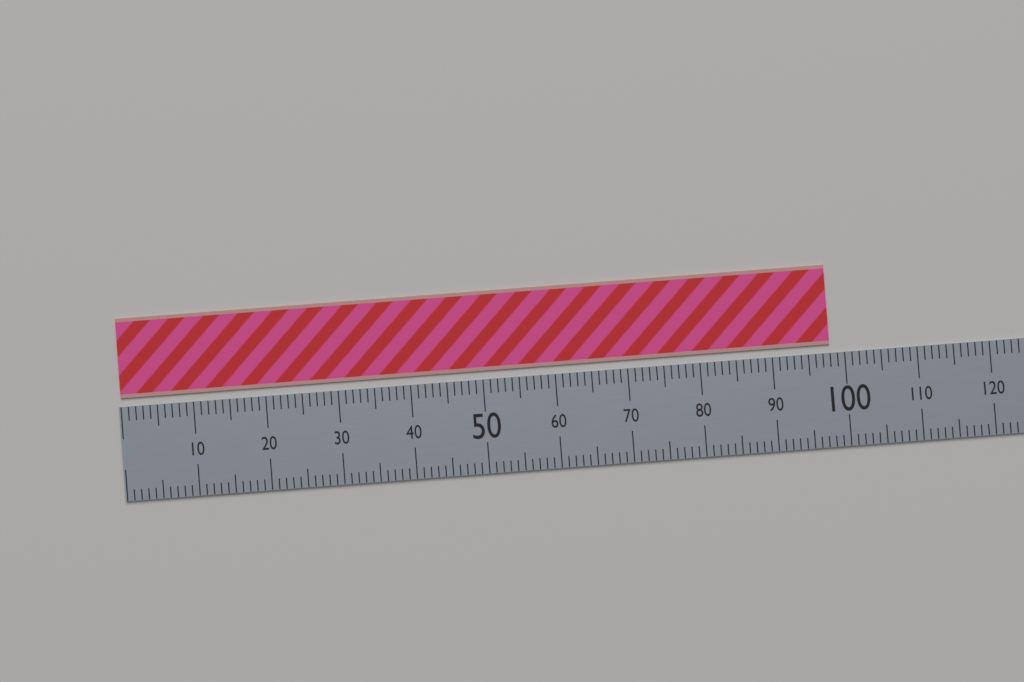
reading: 98 (no unit)
